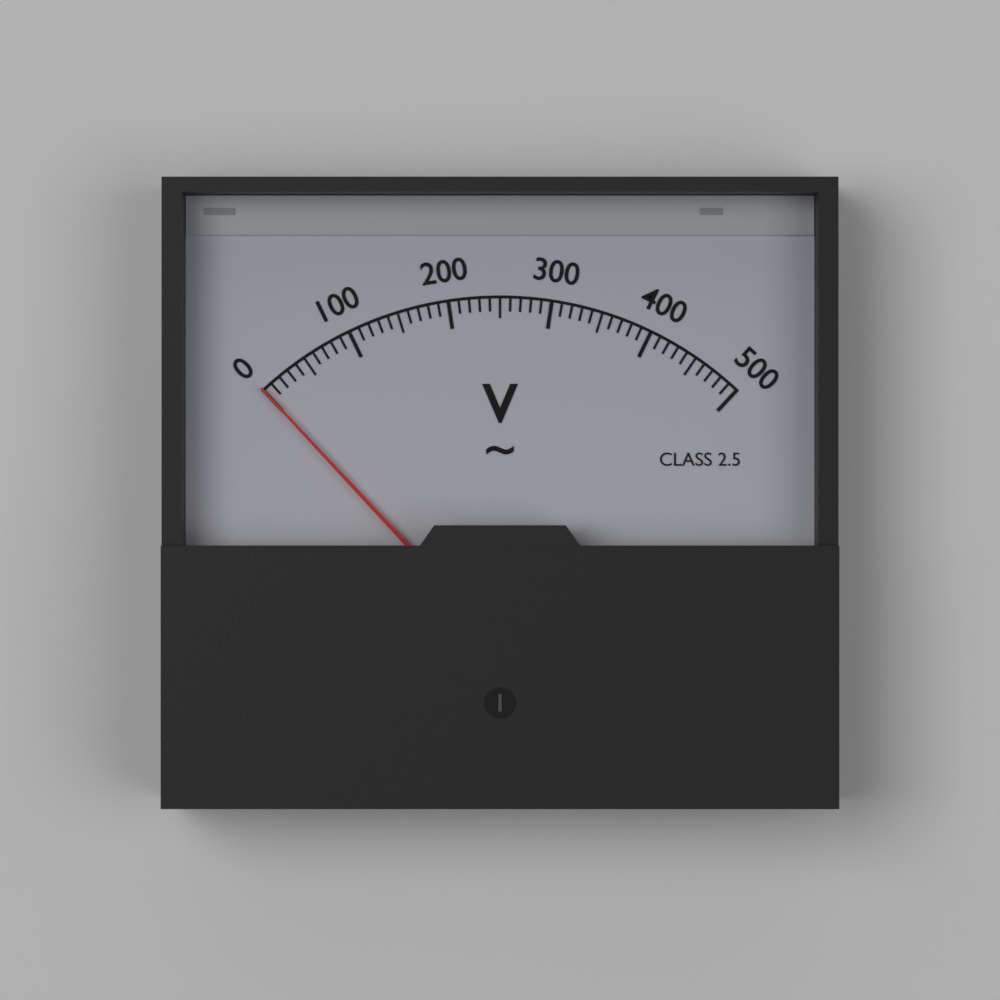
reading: 0 V
